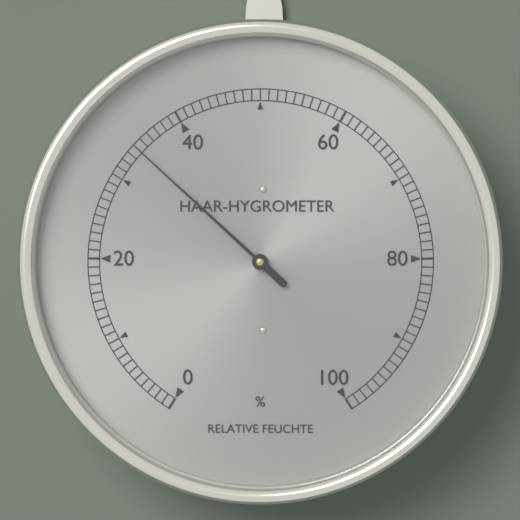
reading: 34 %
